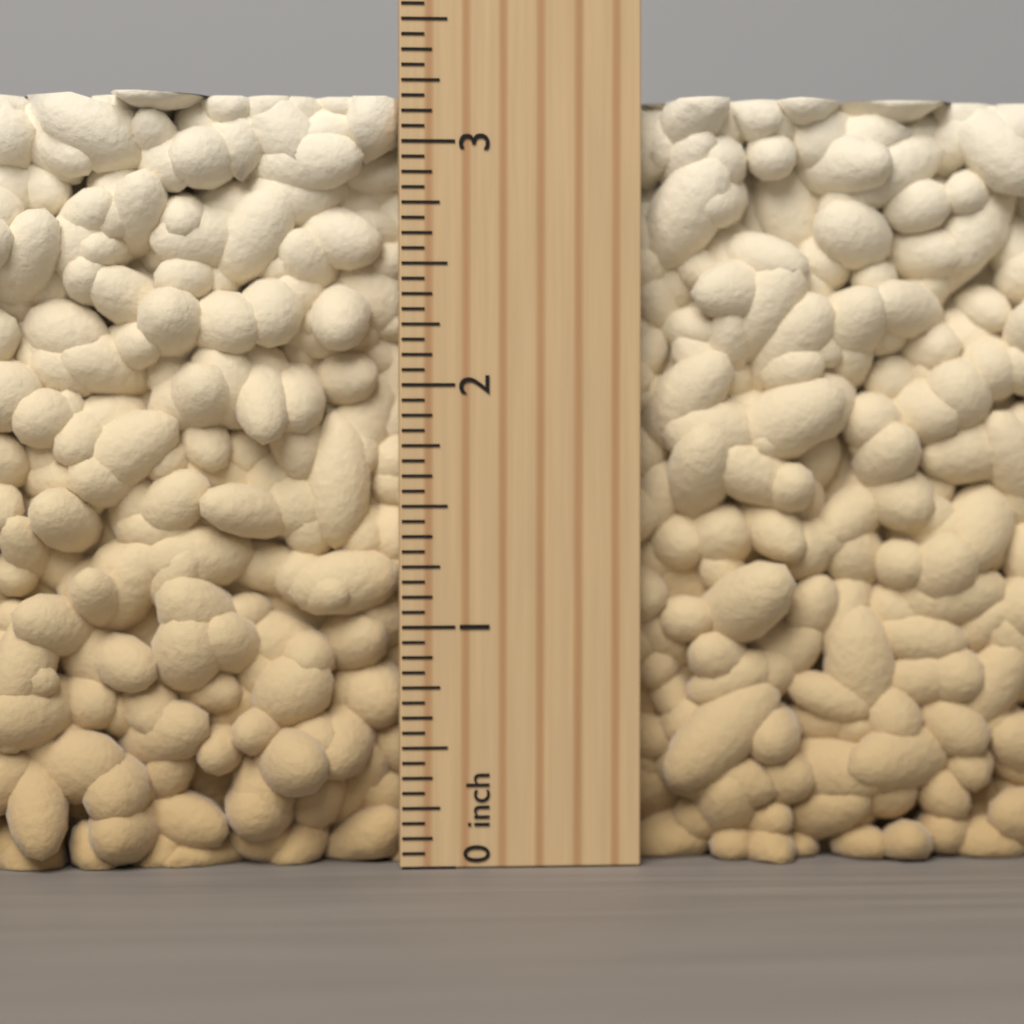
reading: 3.1875 inch
